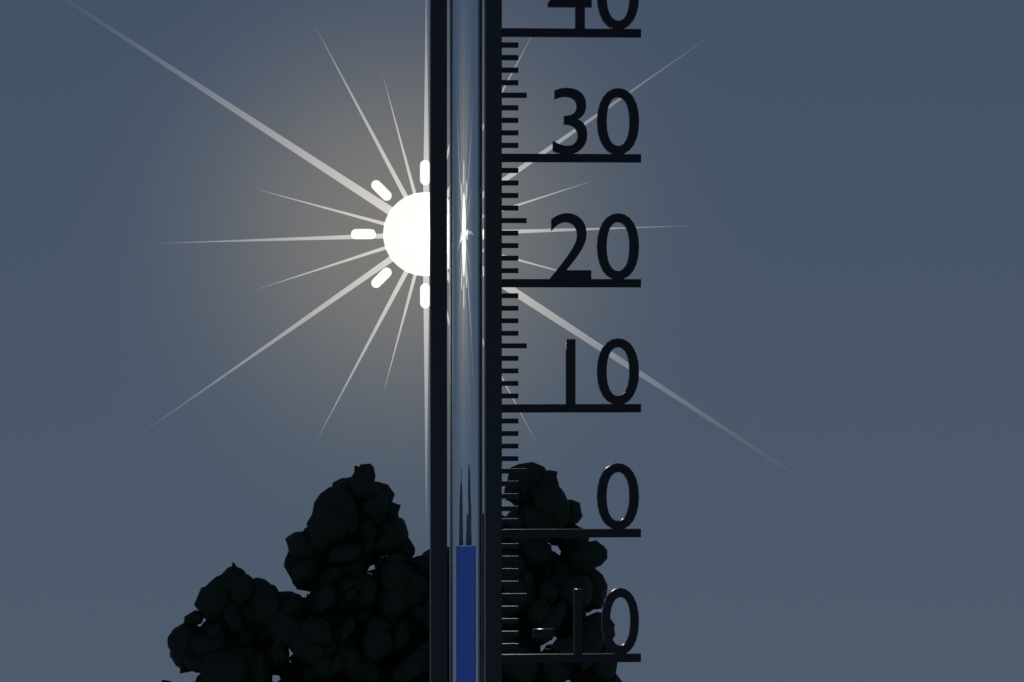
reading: -1 (no unit)
